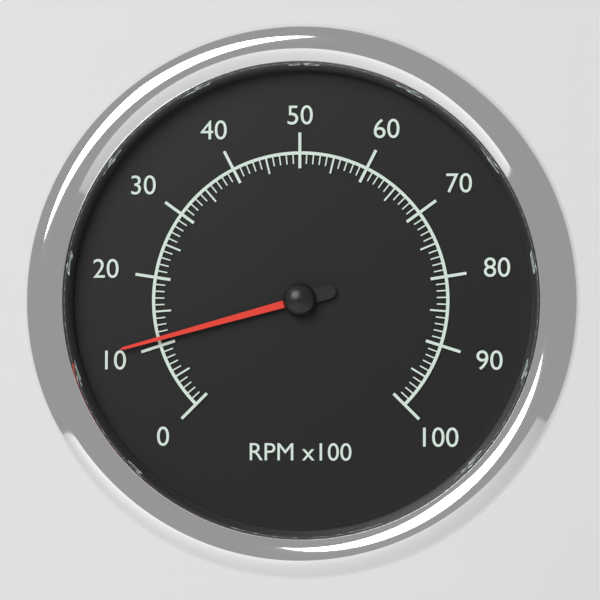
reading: 11 RPM x100
